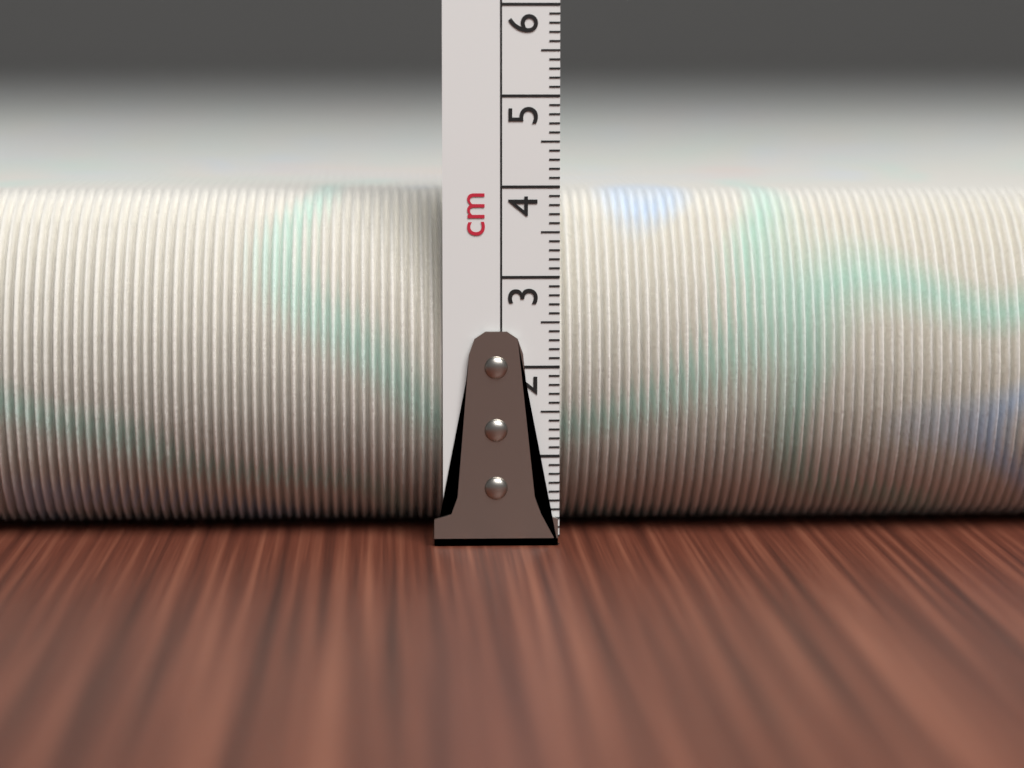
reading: 3.9 cm
